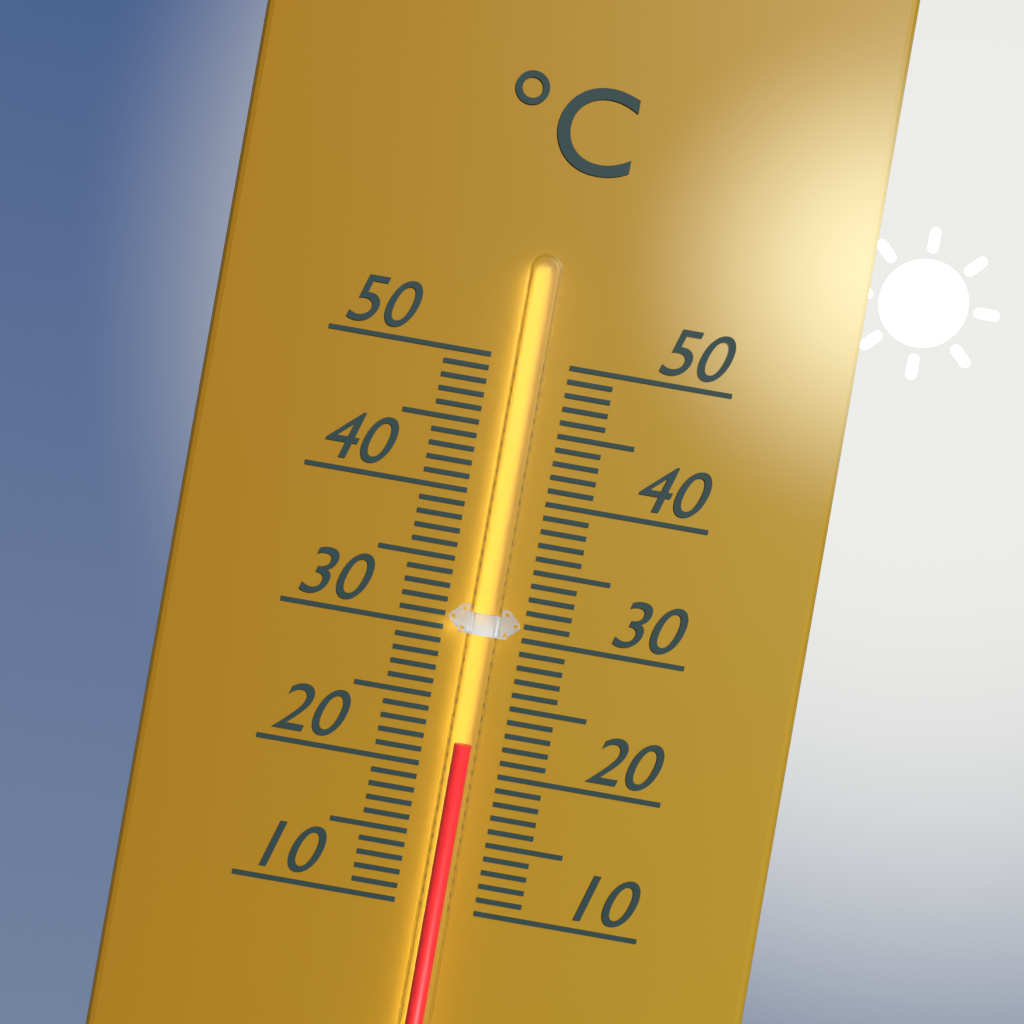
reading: 22 °C
